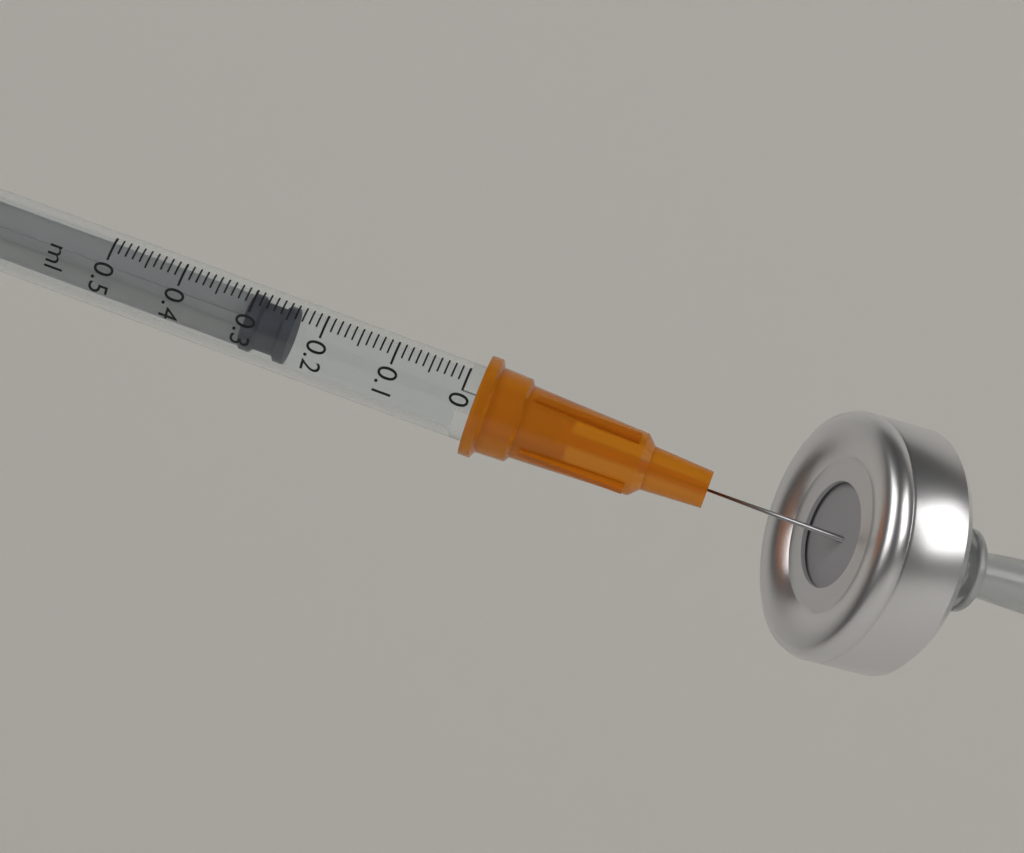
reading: 0.24 ml
